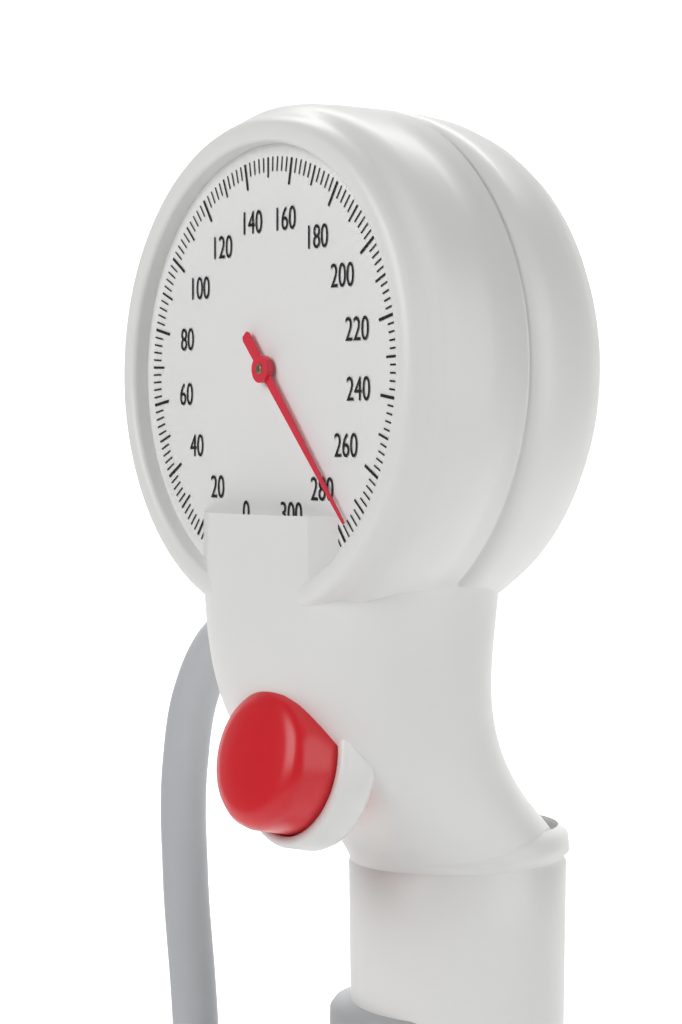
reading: 276 mmHg
